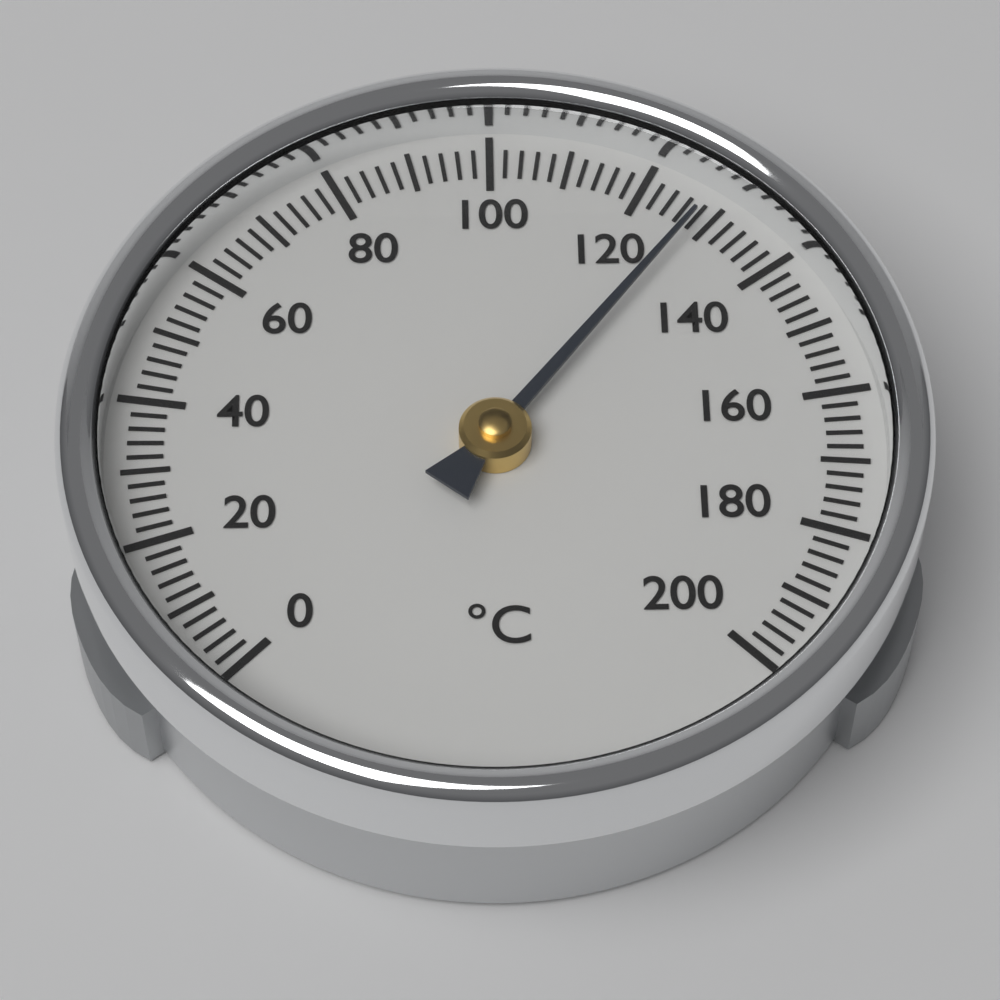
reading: 128 °C
